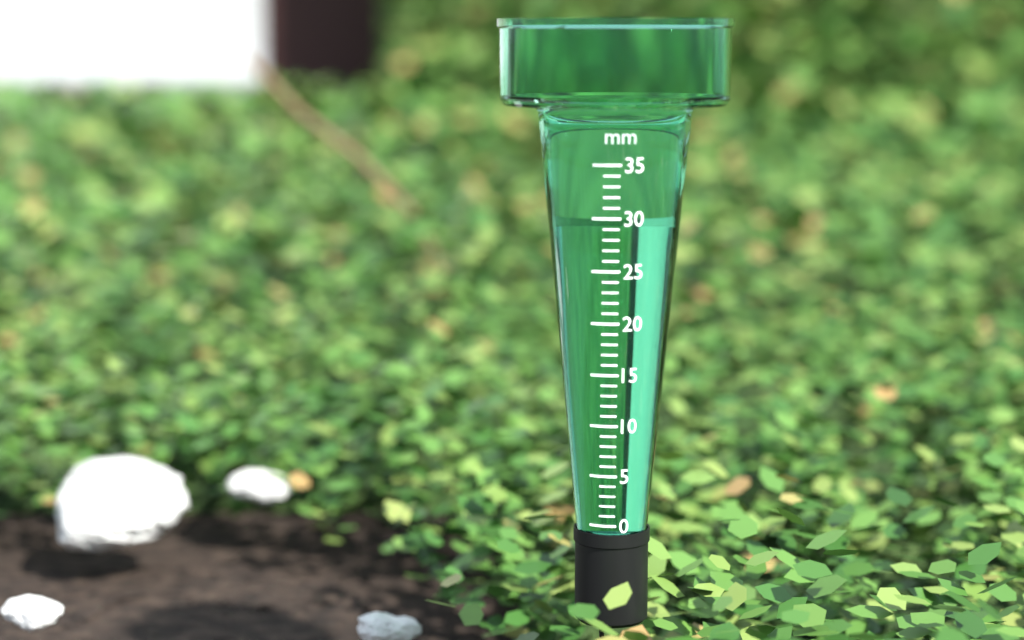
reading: 30 mm
